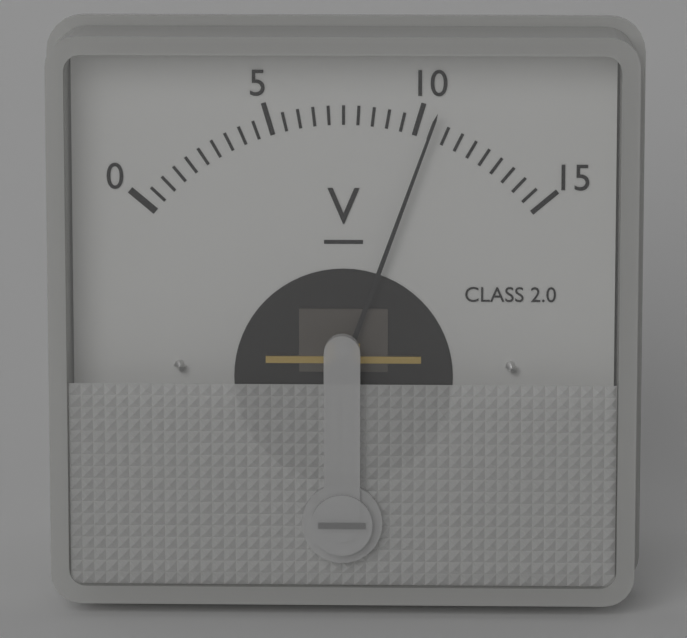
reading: 10.5 V
